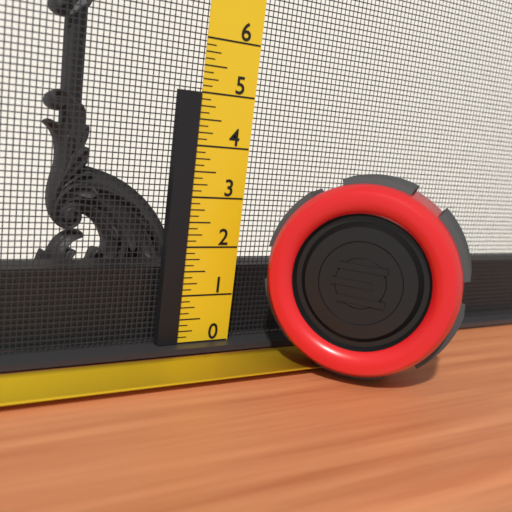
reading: 5.000 (no unit)
